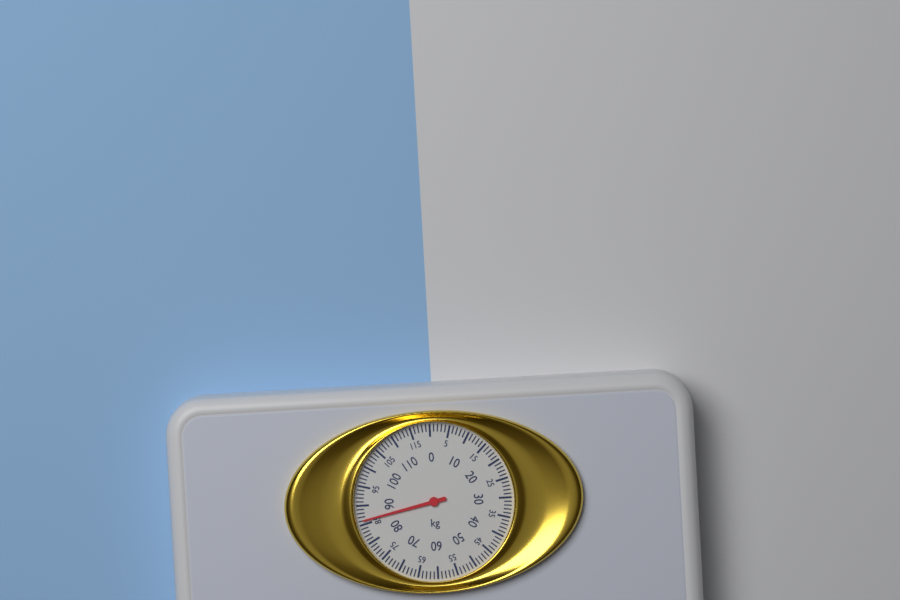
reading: 86 kg
